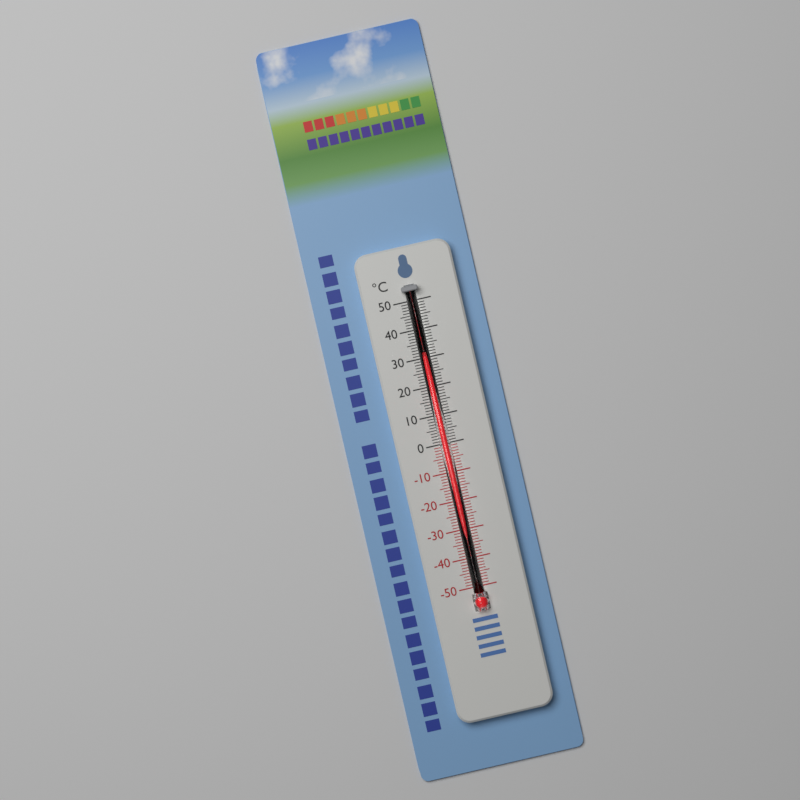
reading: 30 °C
